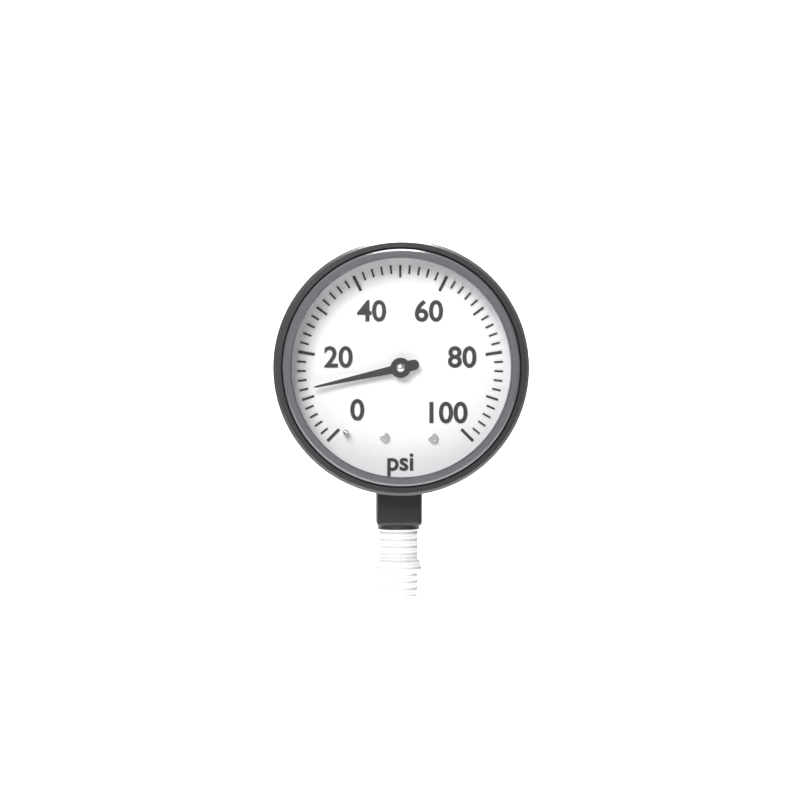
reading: 12 psi
